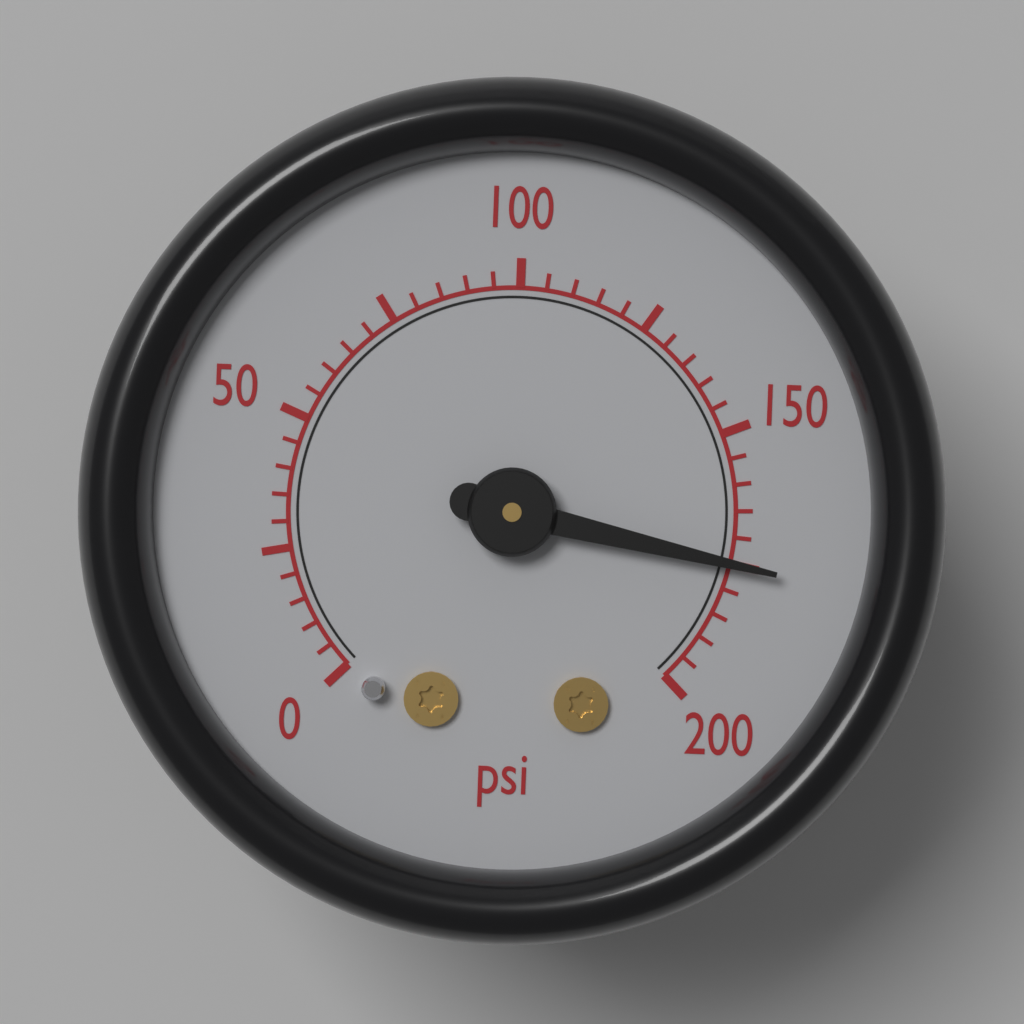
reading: 175 psi
